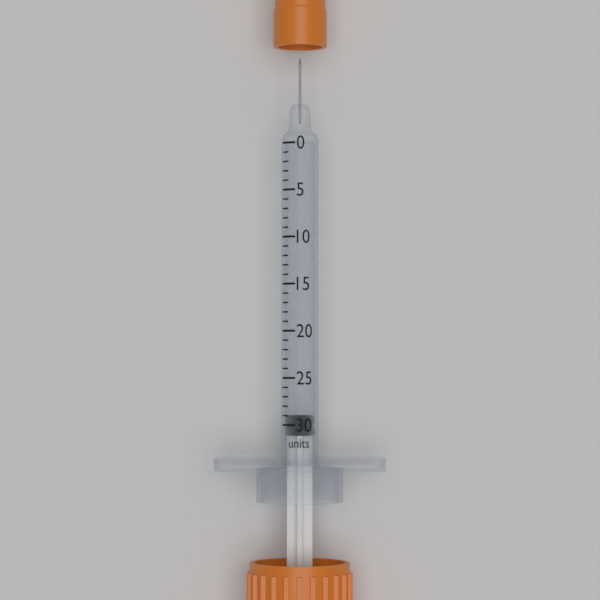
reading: 29 units
